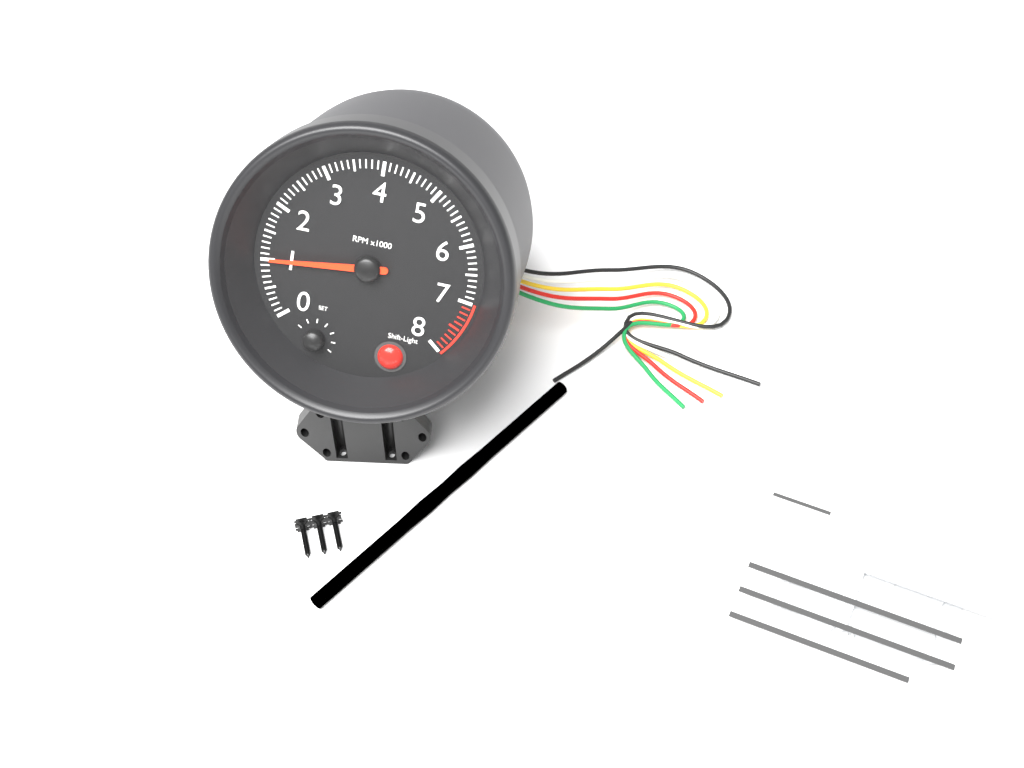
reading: 1000 RPM
